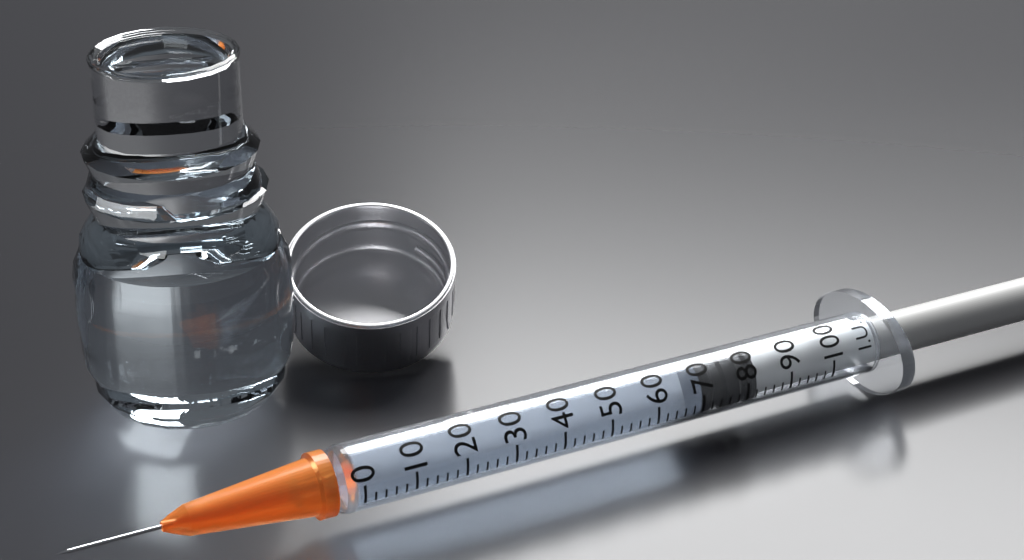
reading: 70 I.U.
